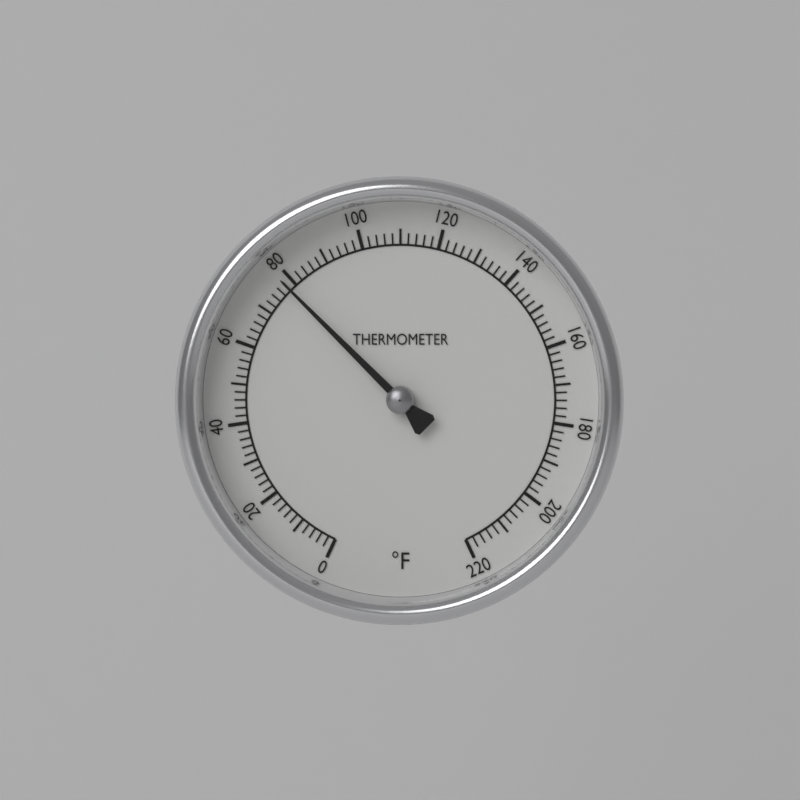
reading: 78 °F
